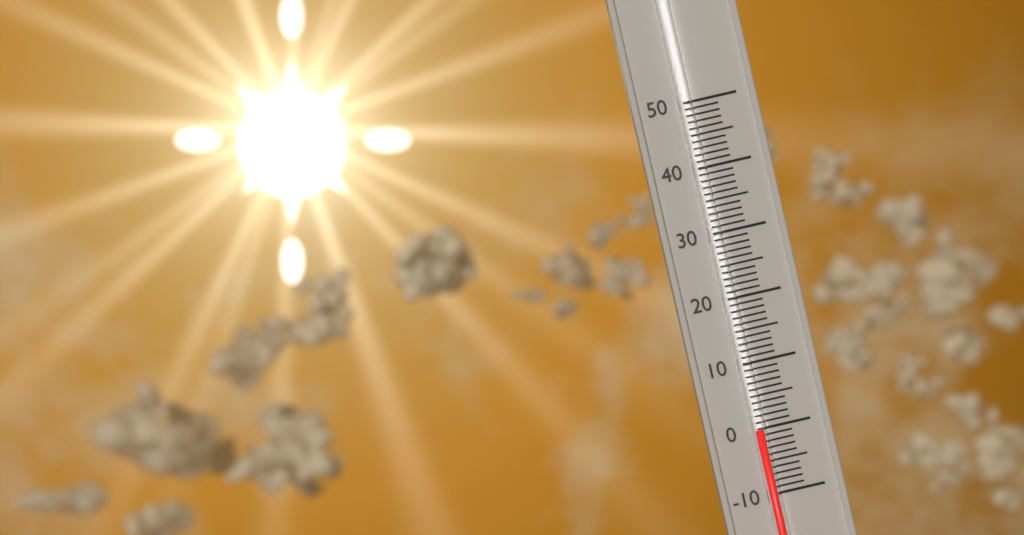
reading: 0 (no unit)
